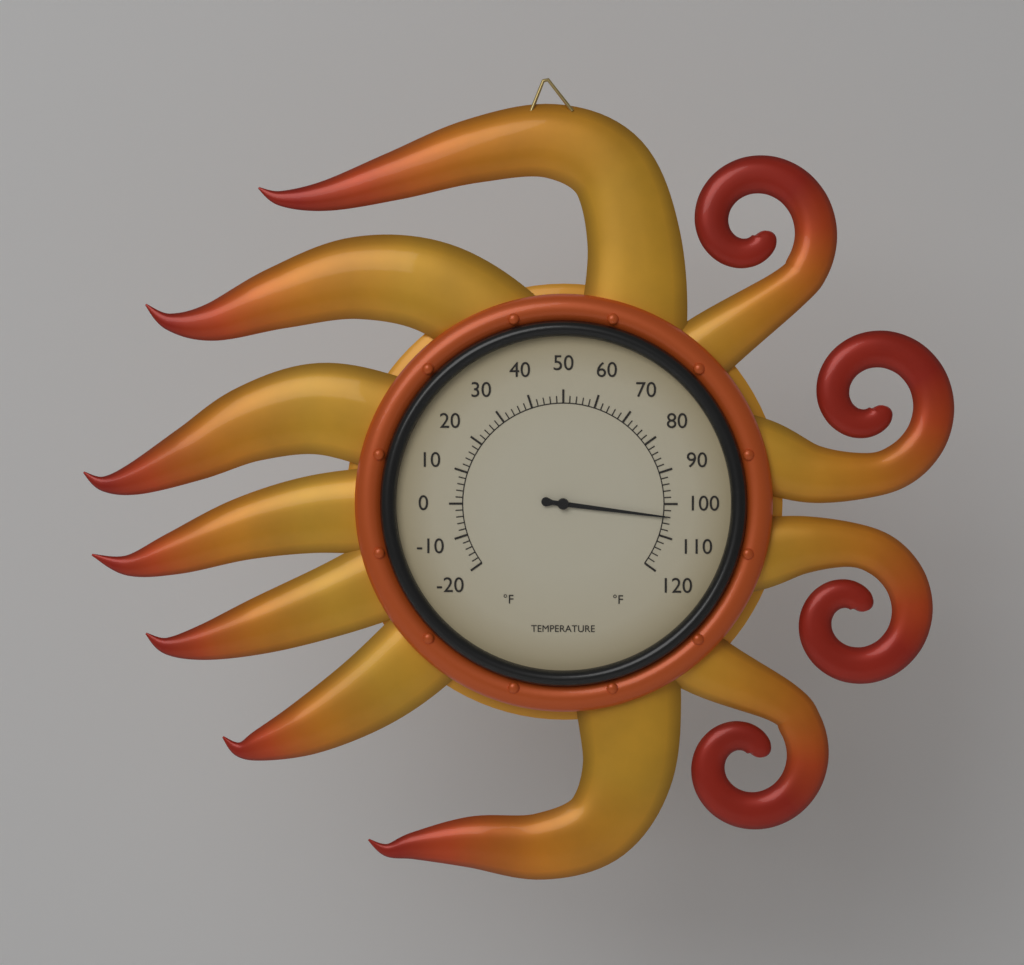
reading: 104 °F
